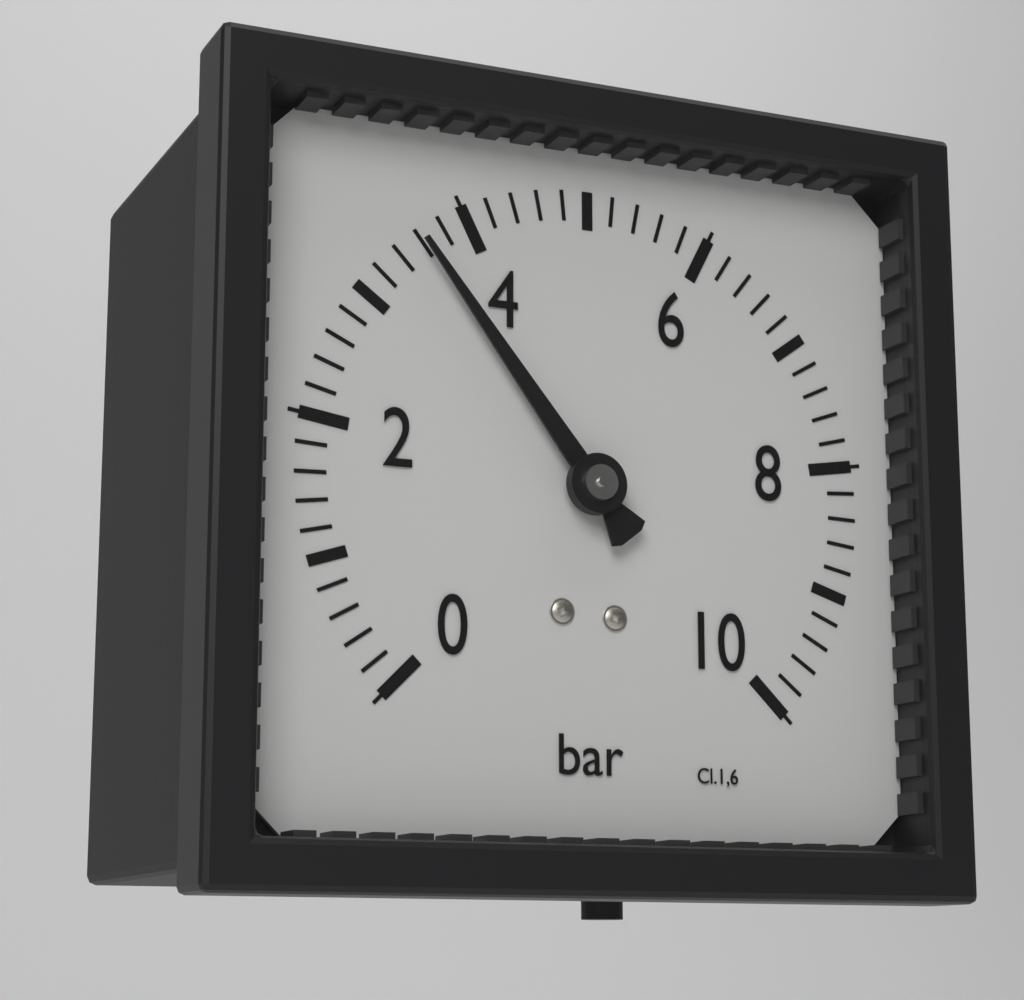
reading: 3.6 bar
